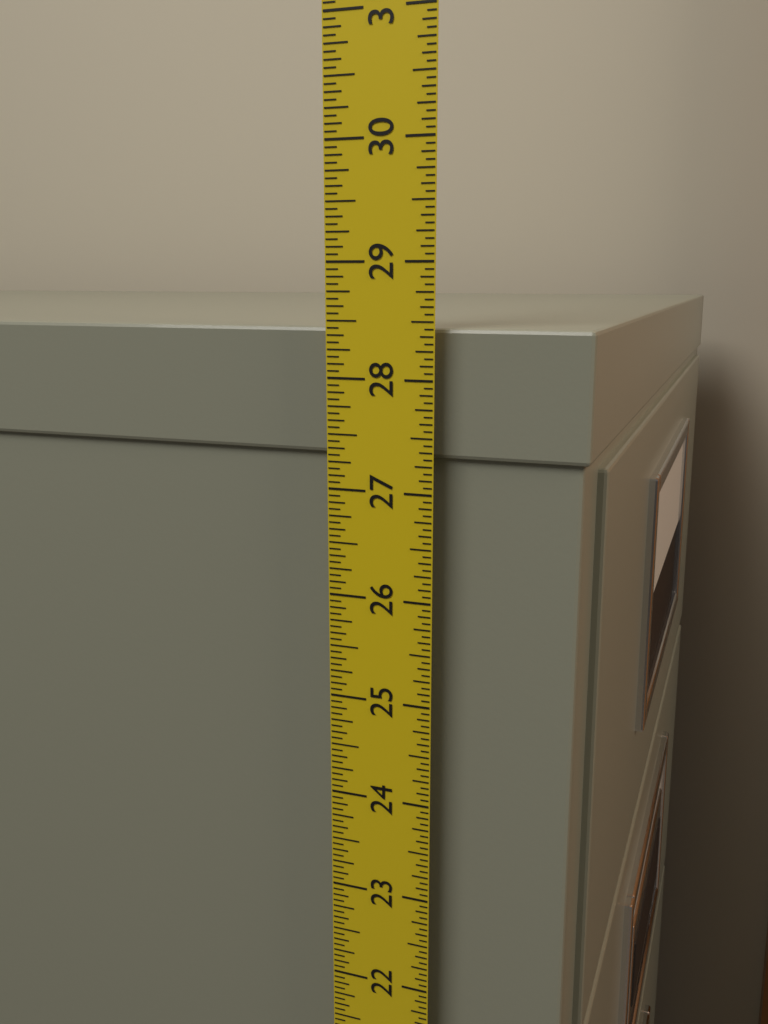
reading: 28.4375 in
